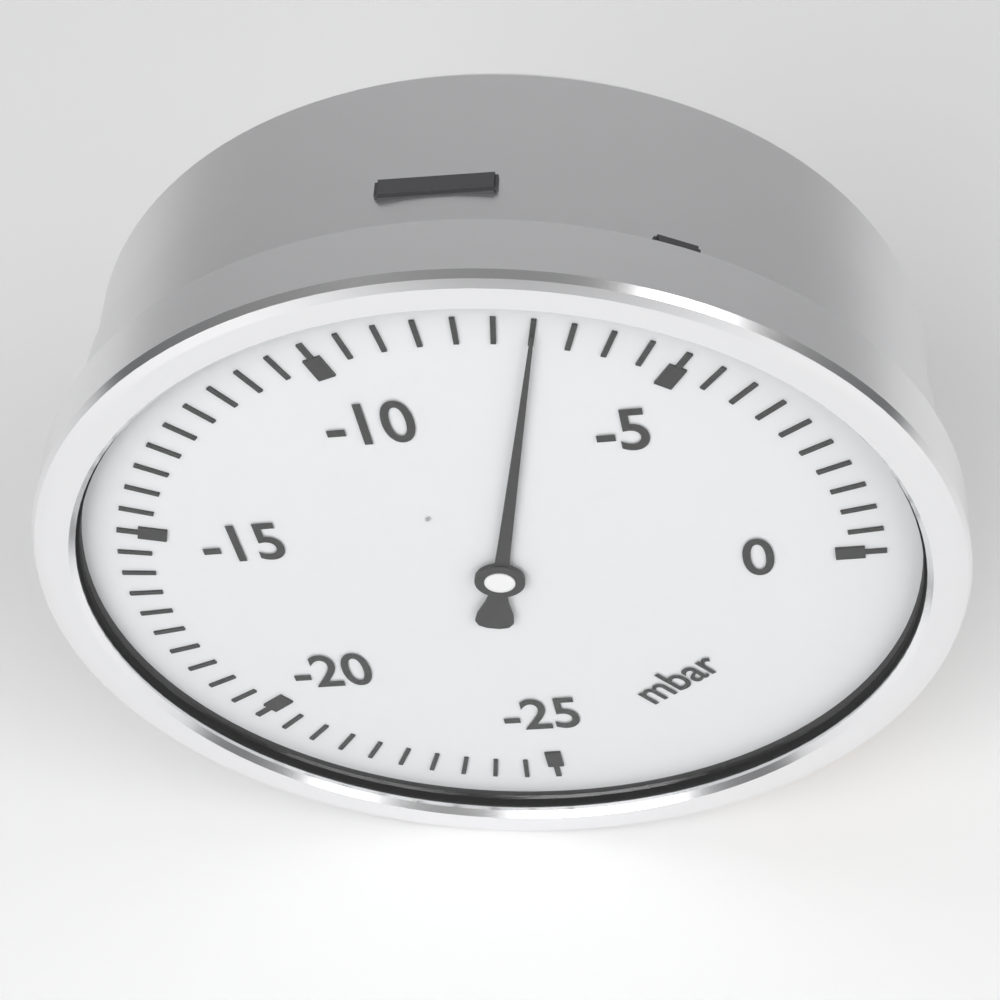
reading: -7.0 mbar
